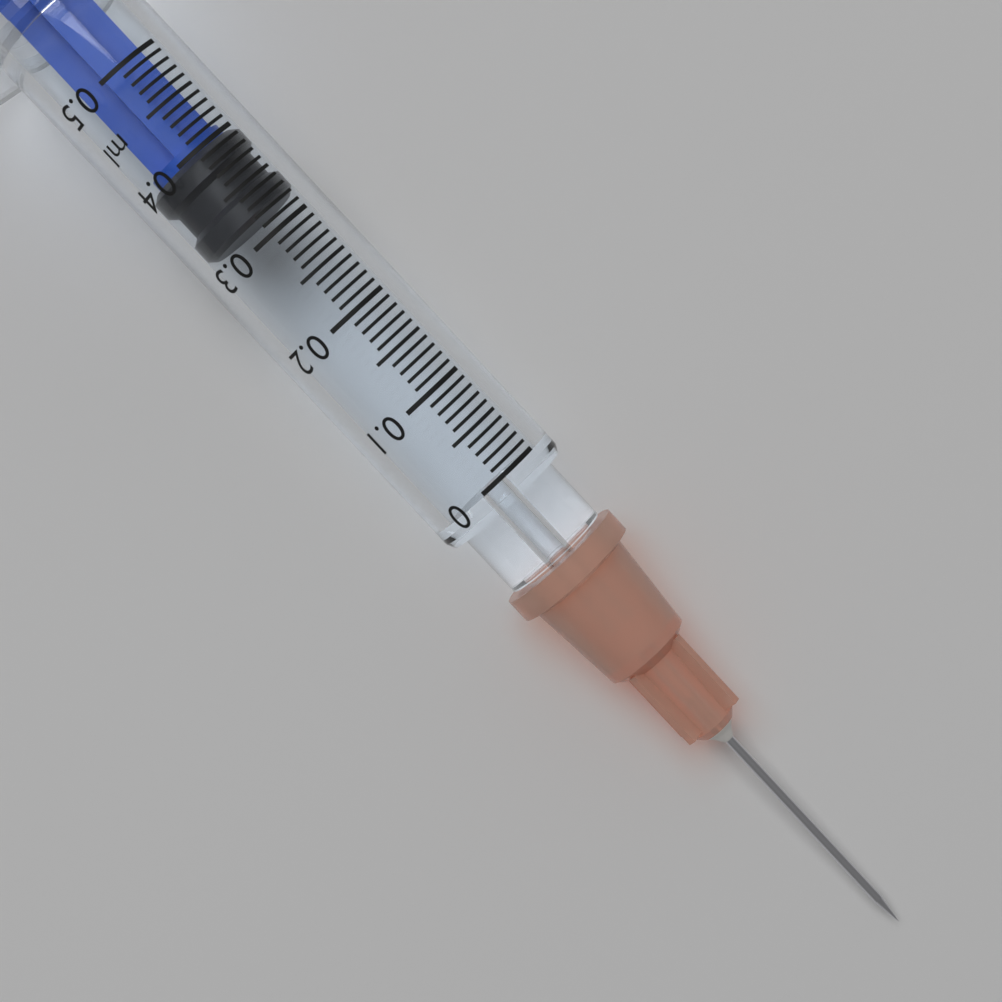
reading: 0.32 ml
